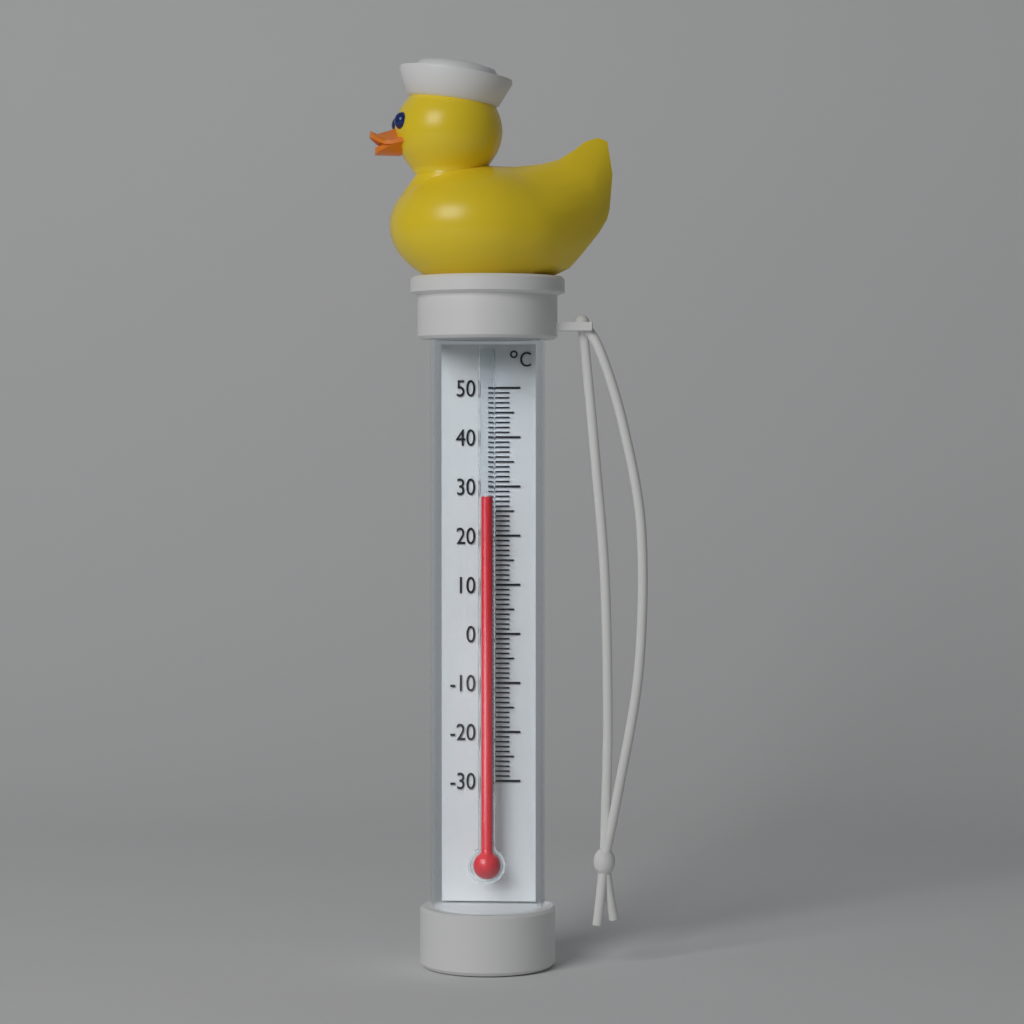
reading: 28 °C
